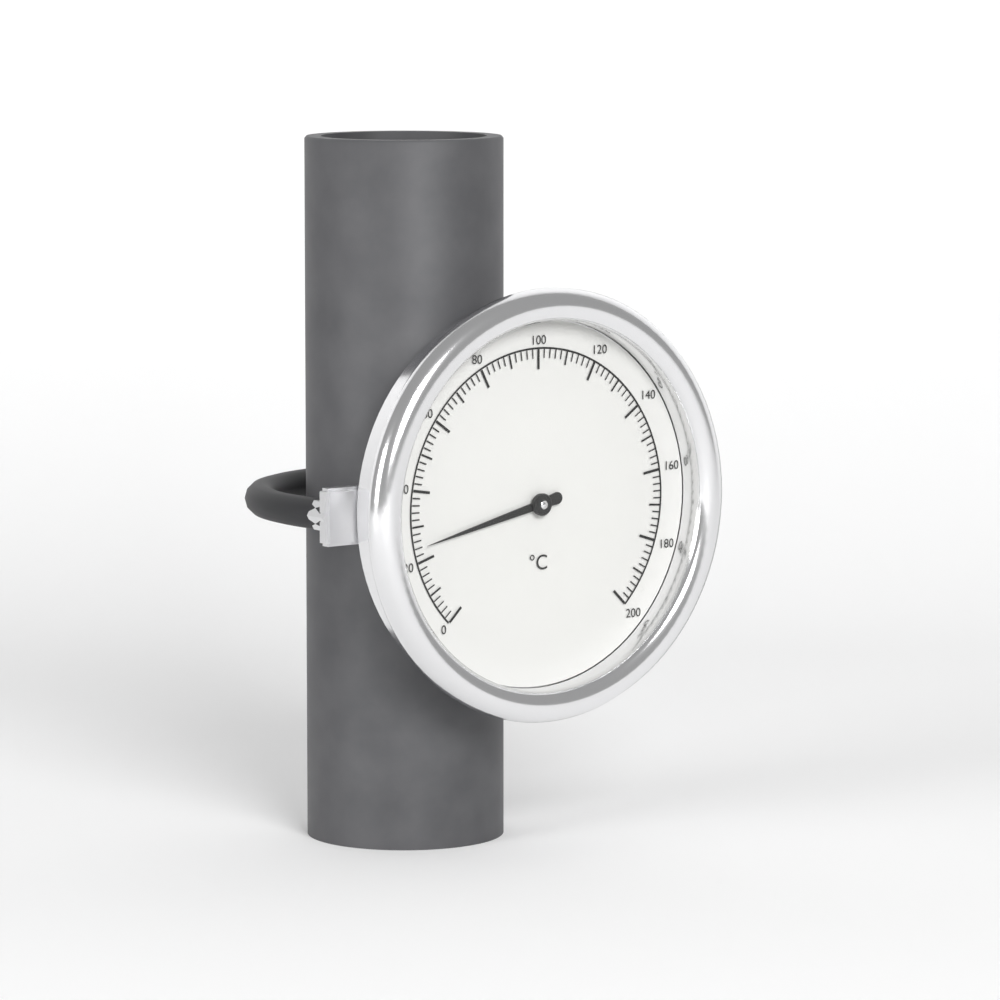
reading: 24 °C
